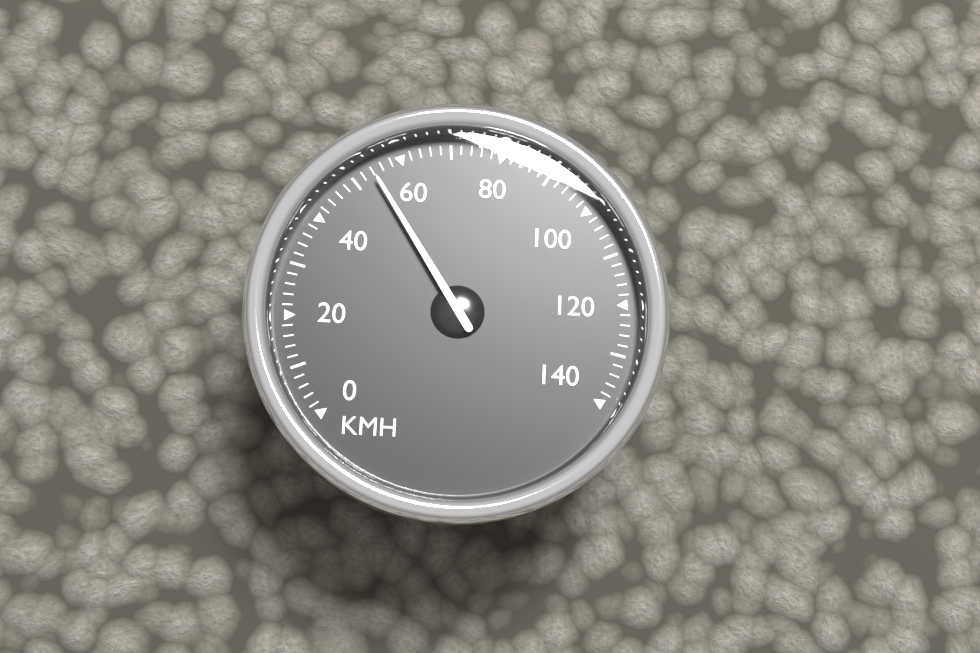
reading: 54 km/h
